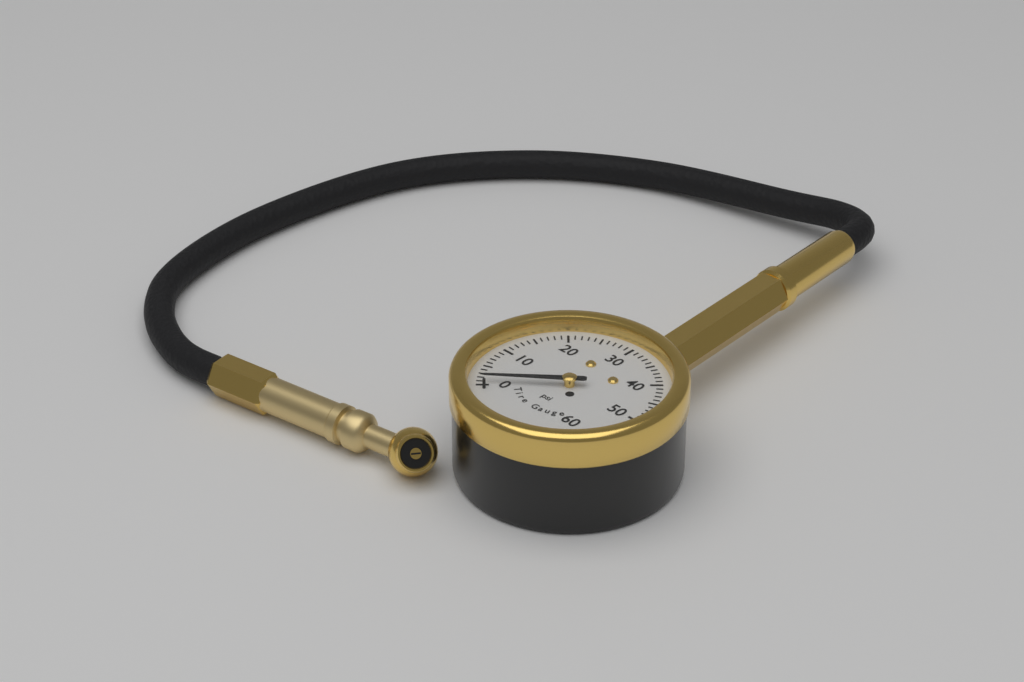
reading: 1 psi
